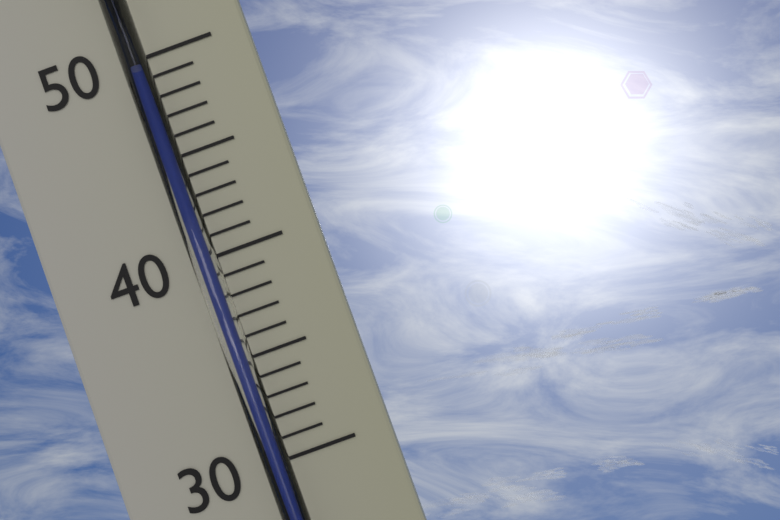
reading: 49 (no unit)
